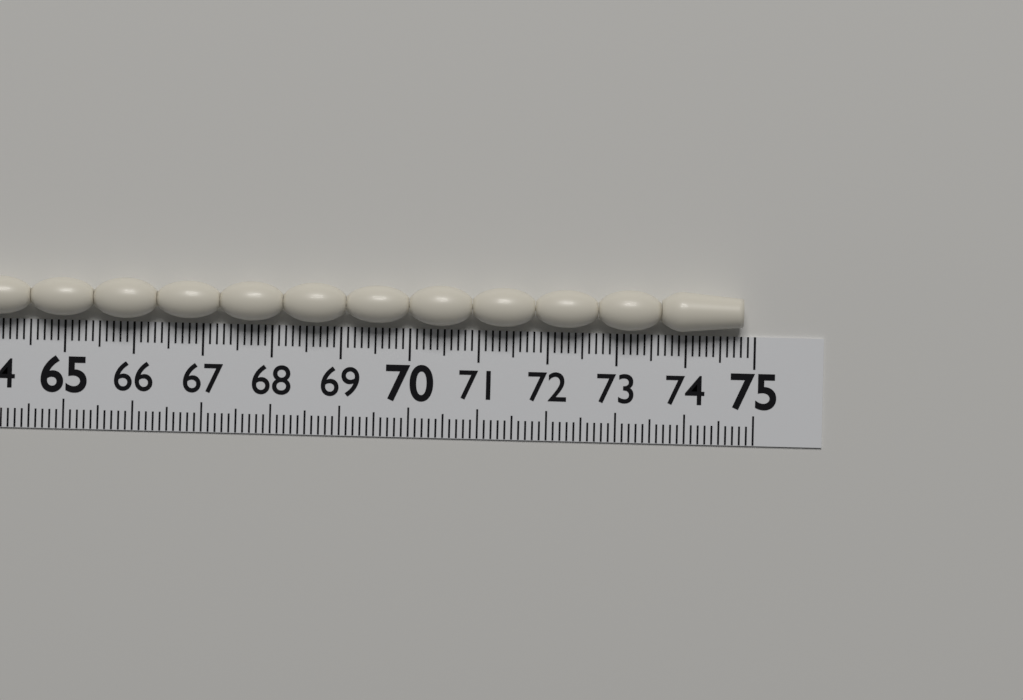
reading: 74.8 (no unit)
